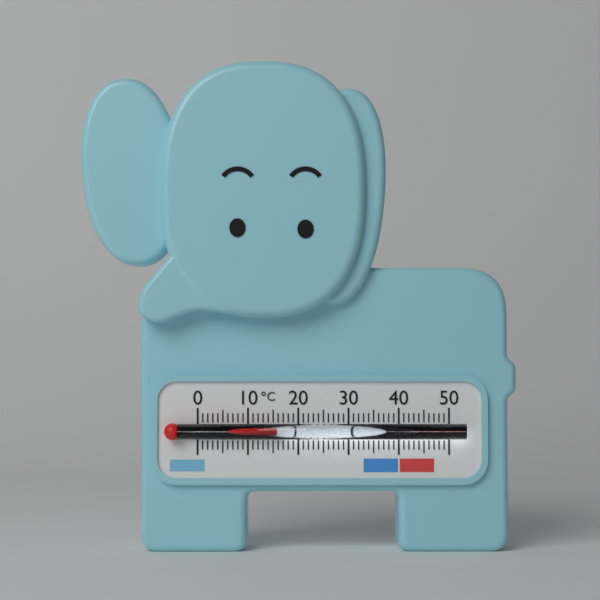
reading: 16 °C
